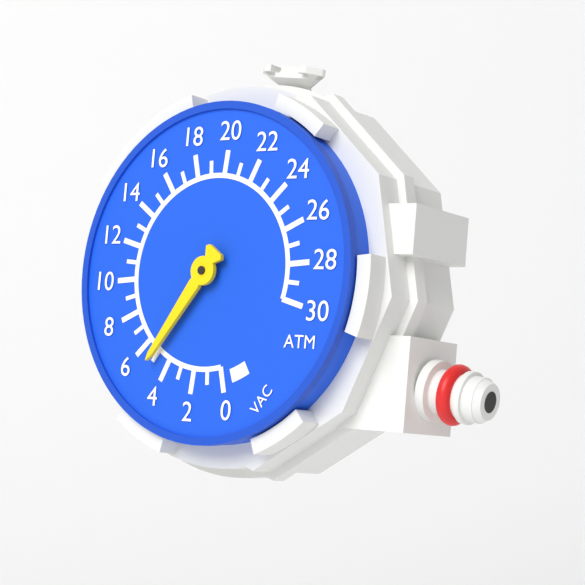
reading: 5 ATM
